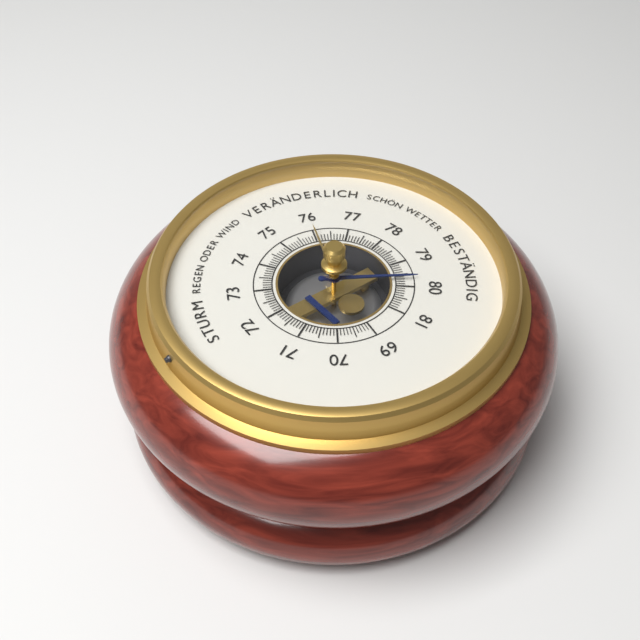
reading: 79.7 (no unit)
